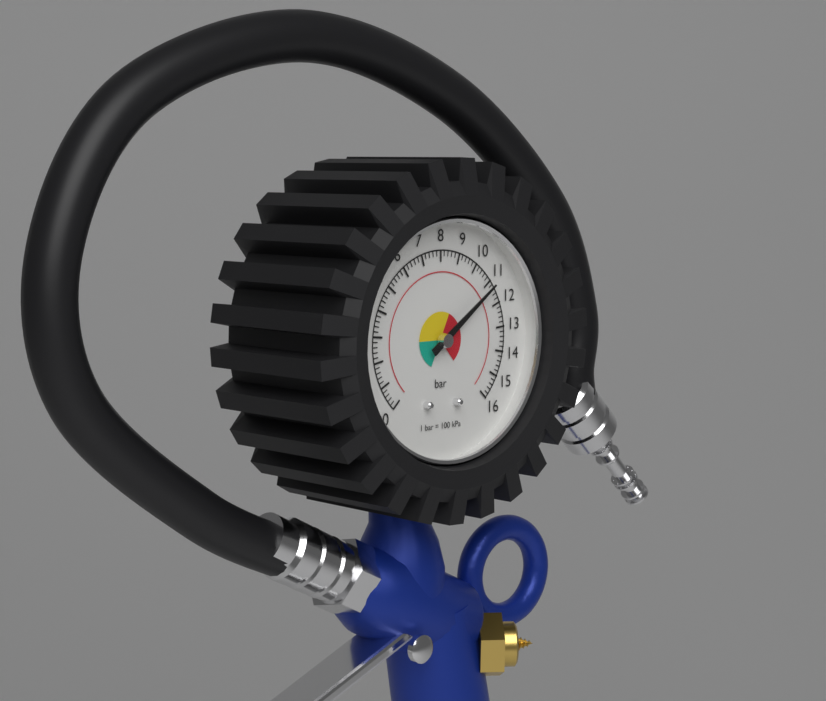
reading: 11.2 bar
